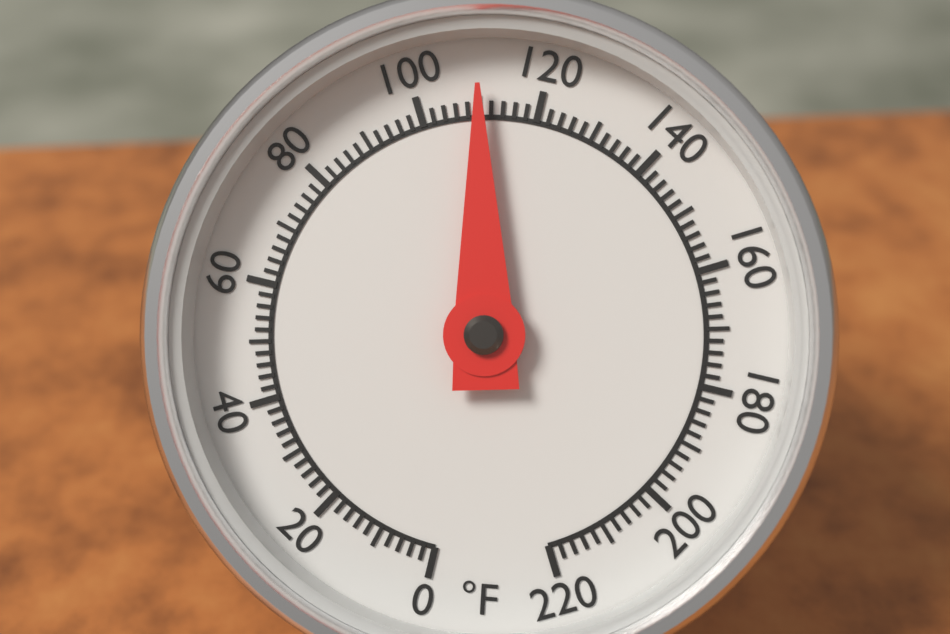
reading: 110 °F
